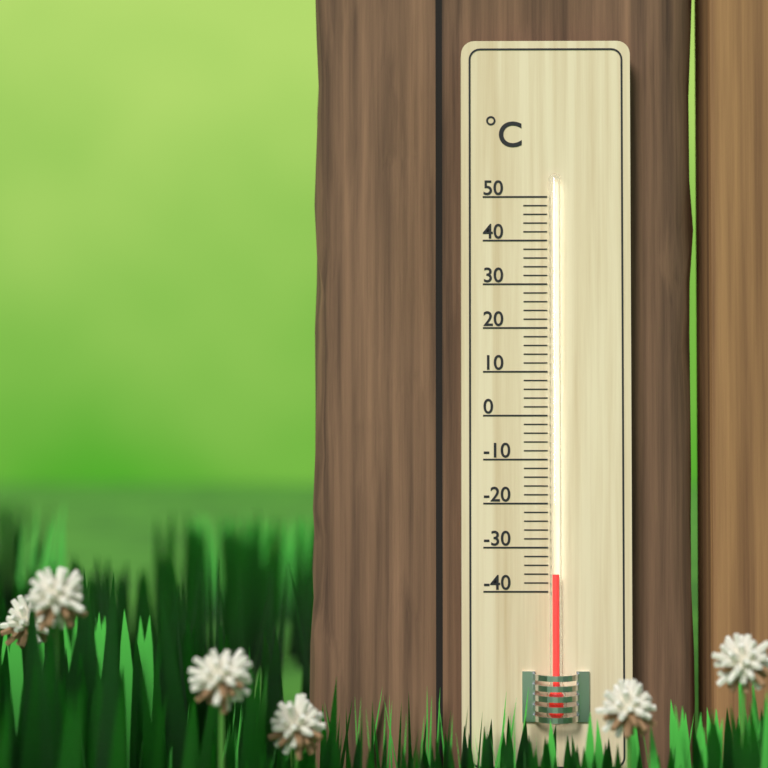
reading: -36 °C
